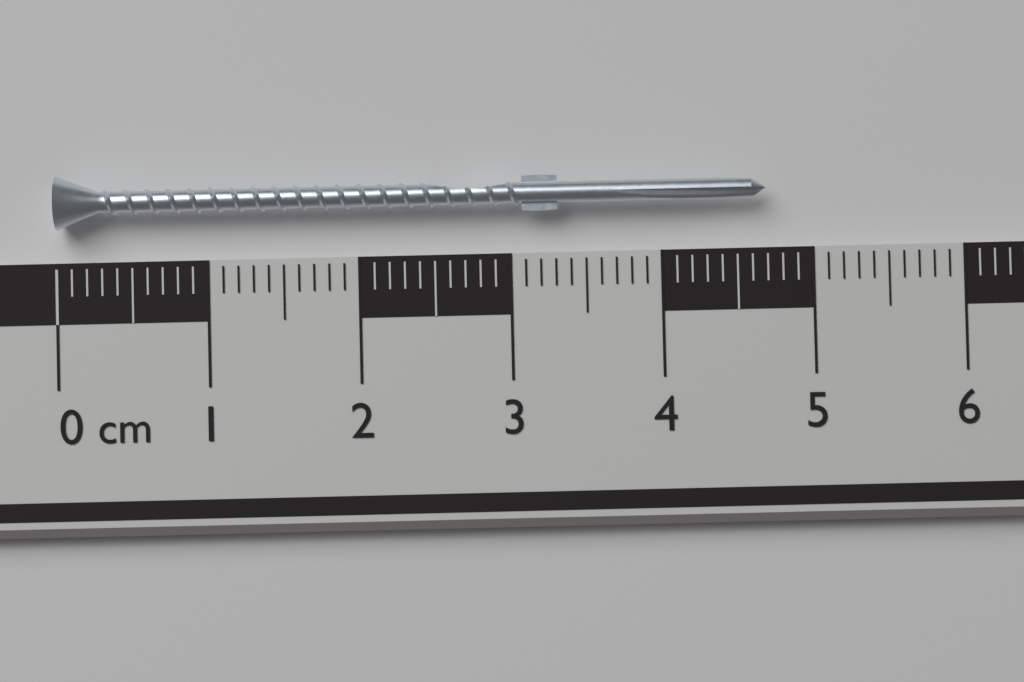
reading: 4.7 cm
